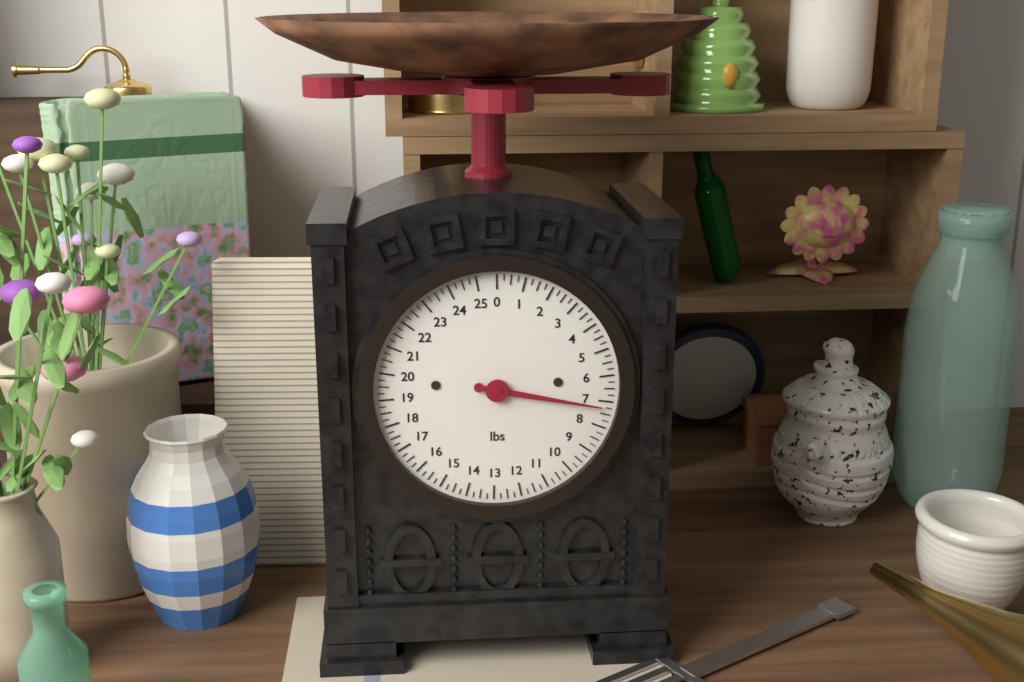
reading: 7.25 lbs
